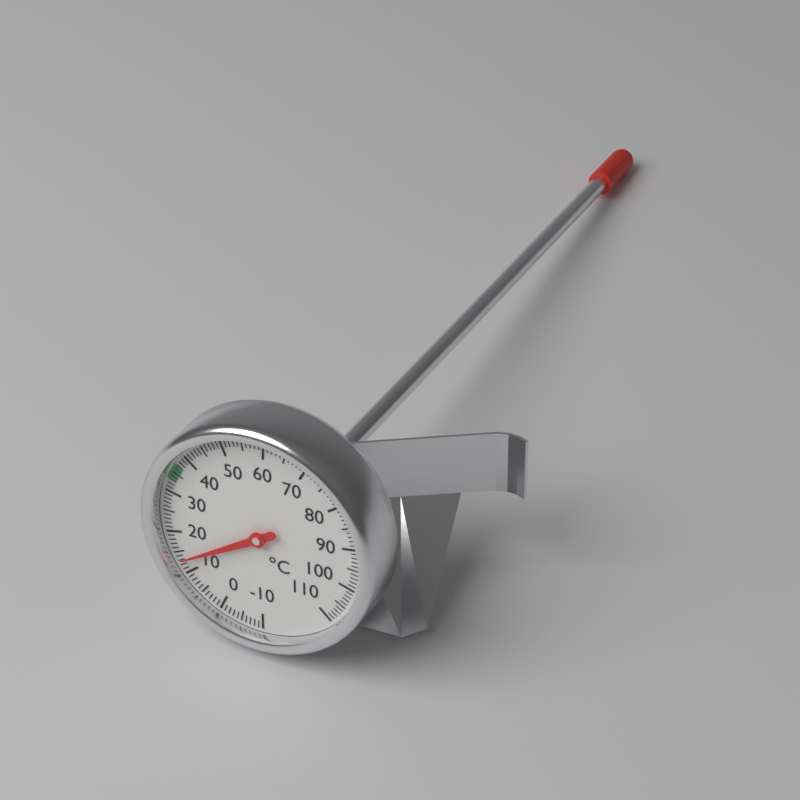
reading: 13 °C
